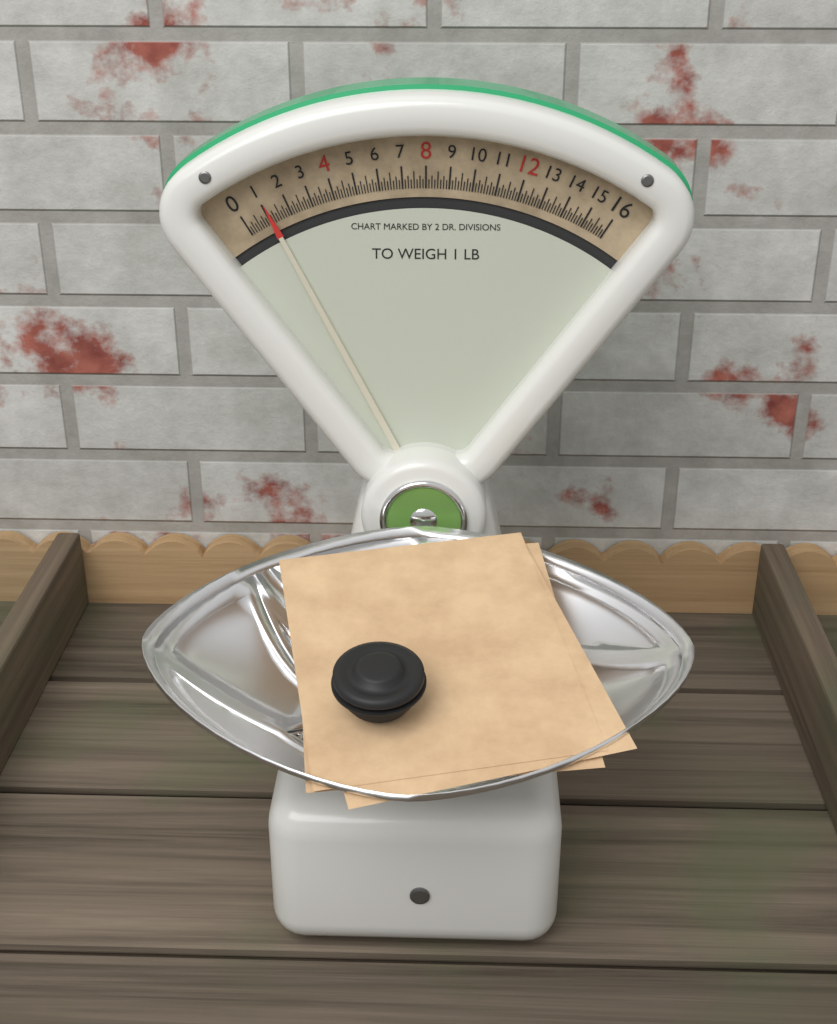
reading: 1.125 oz
